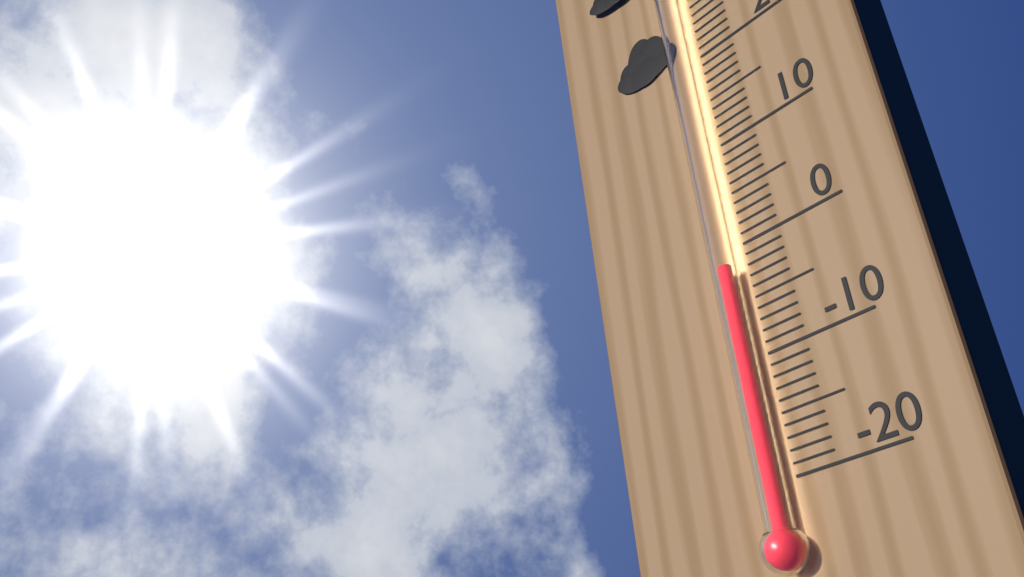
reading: -2 °C
